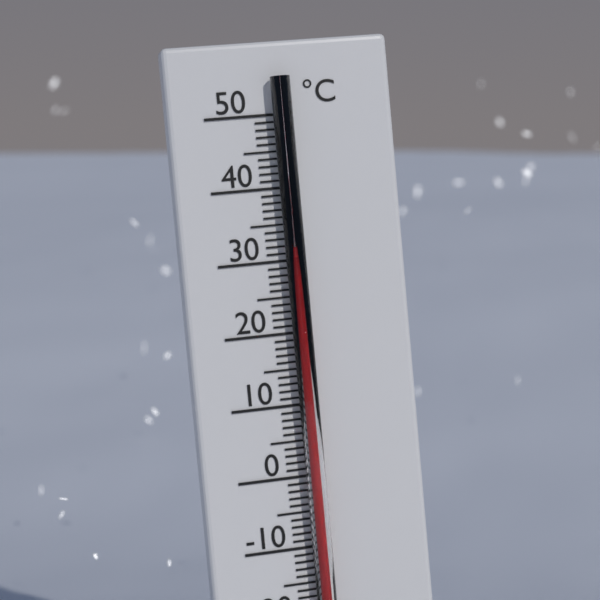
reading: 30 °C
